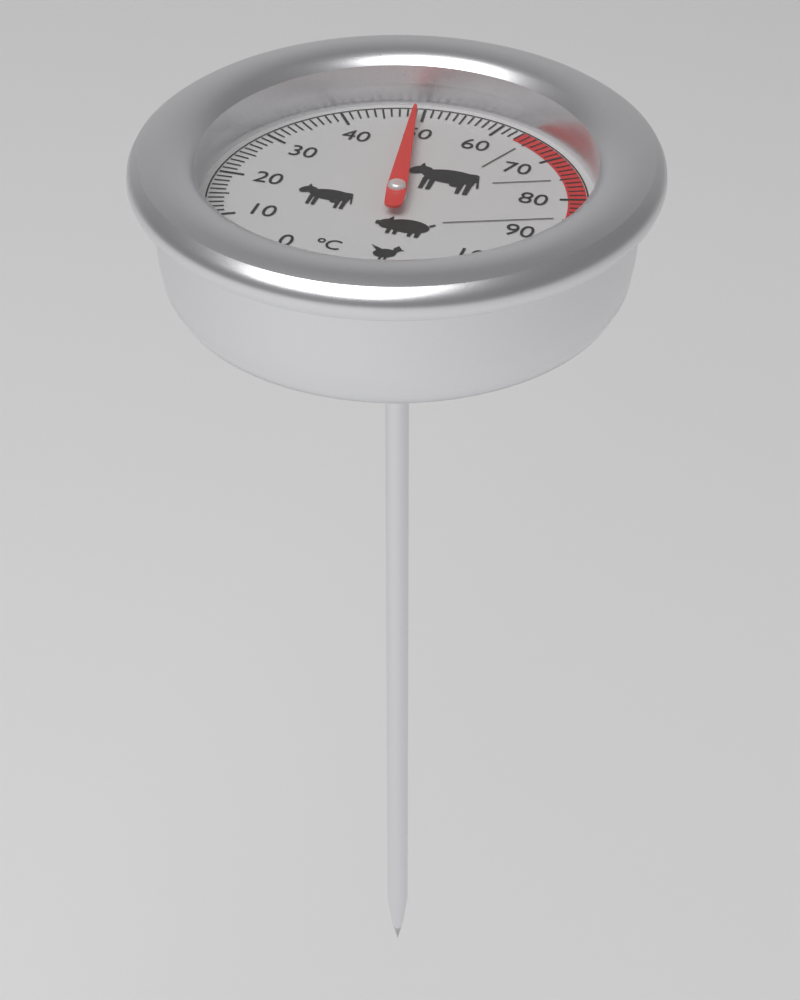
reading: 49 °C
